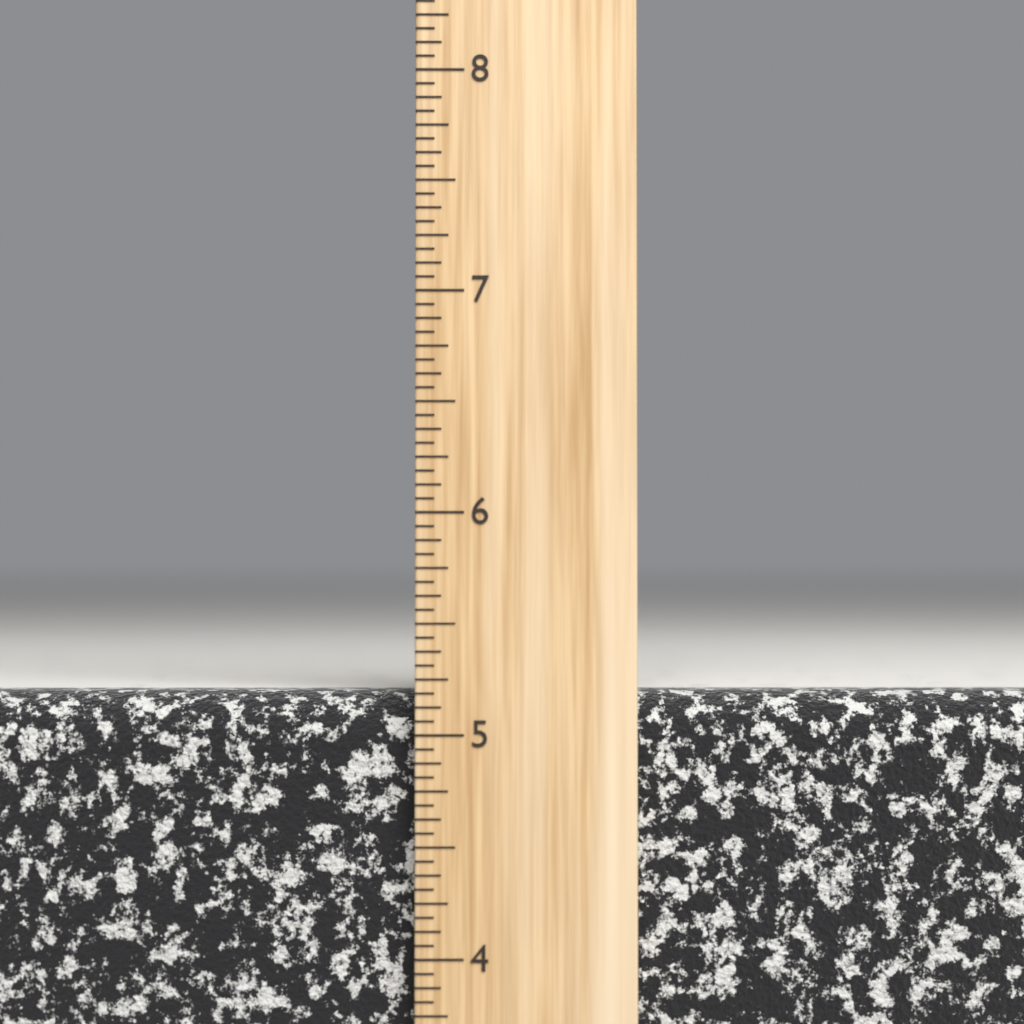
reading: 5.1875 inch
